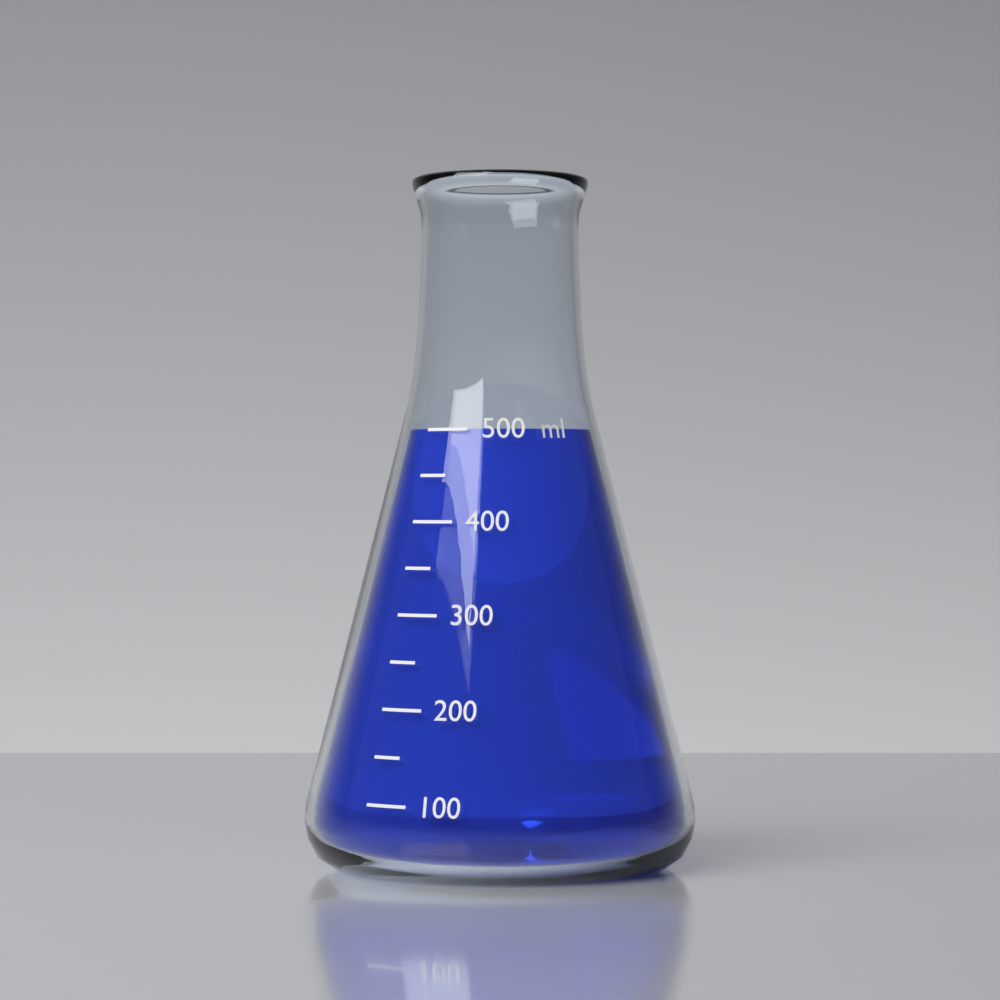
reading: 500 ml
